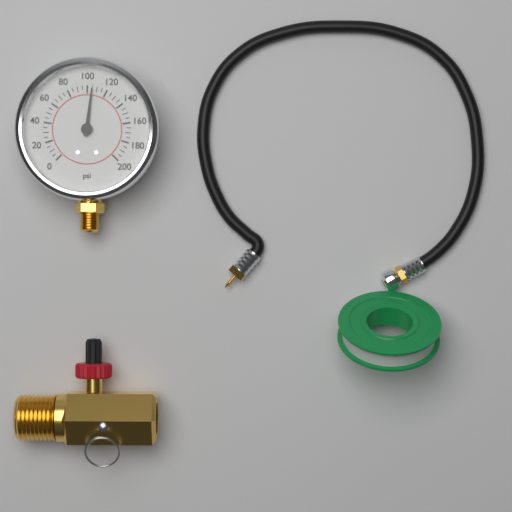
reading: 105 psi
